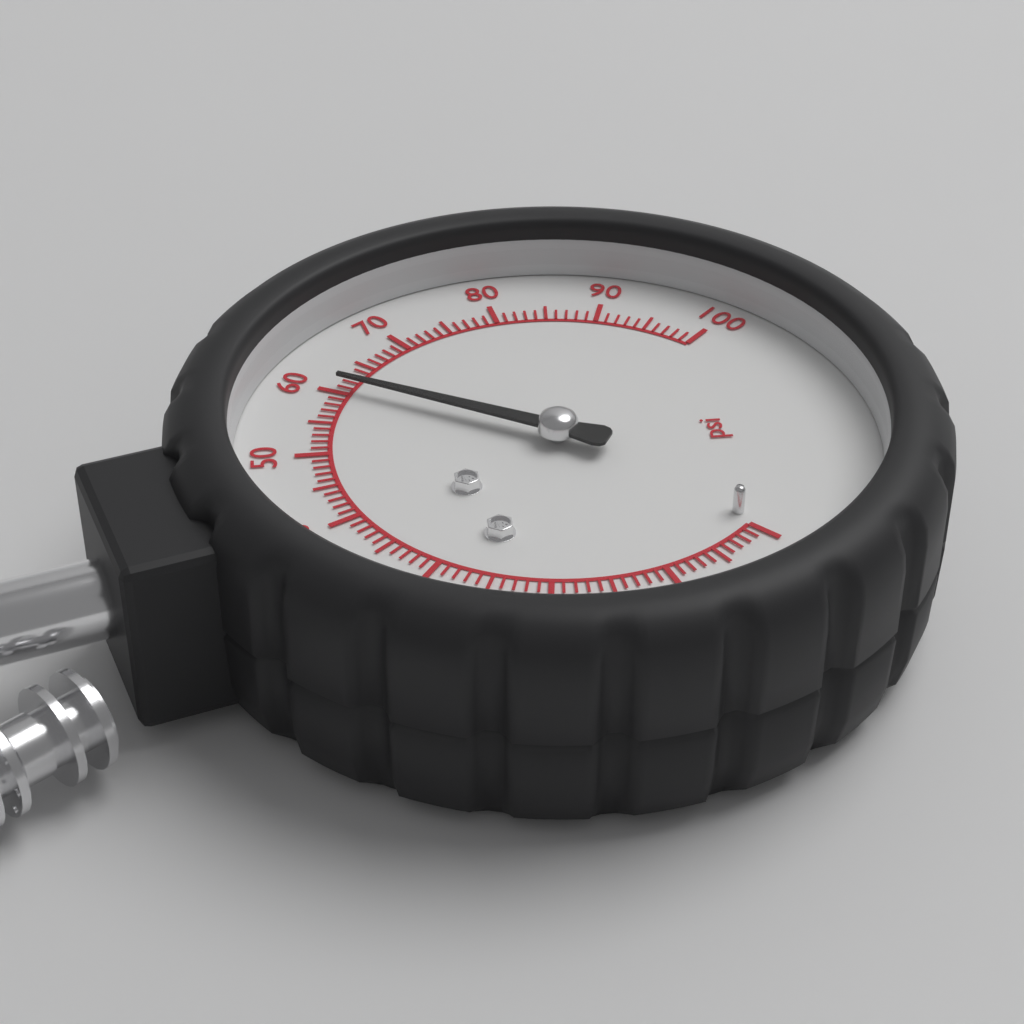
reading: 61 psi
